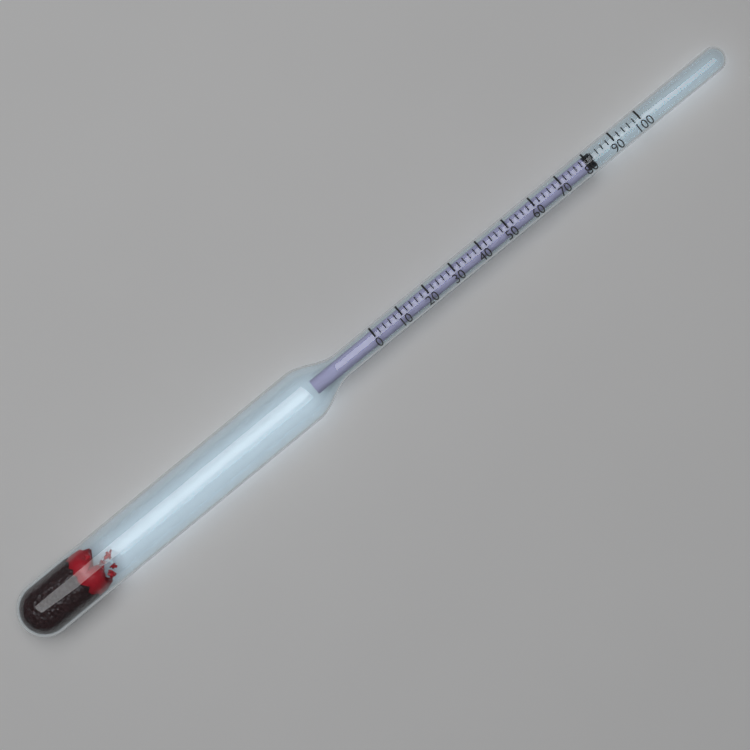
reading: 82 (no unit)
